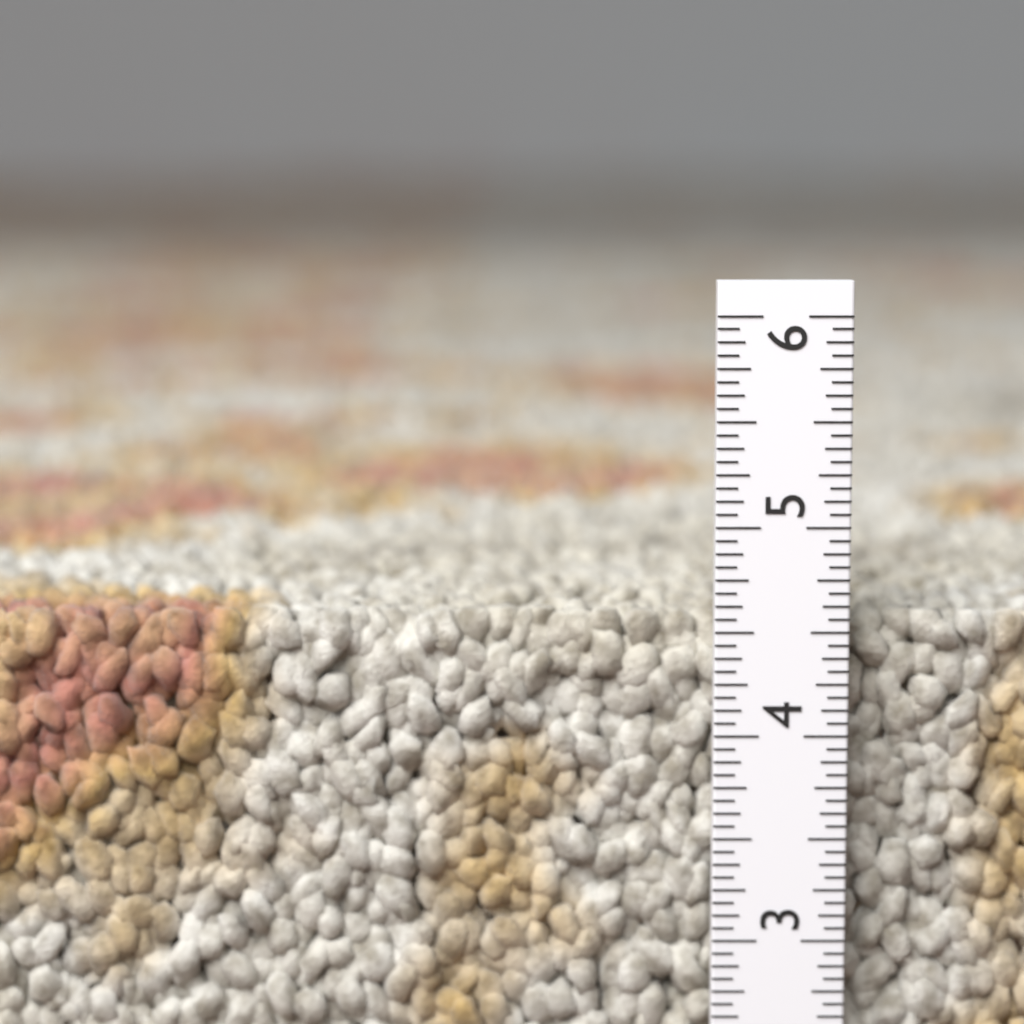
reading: 4.5625 in
